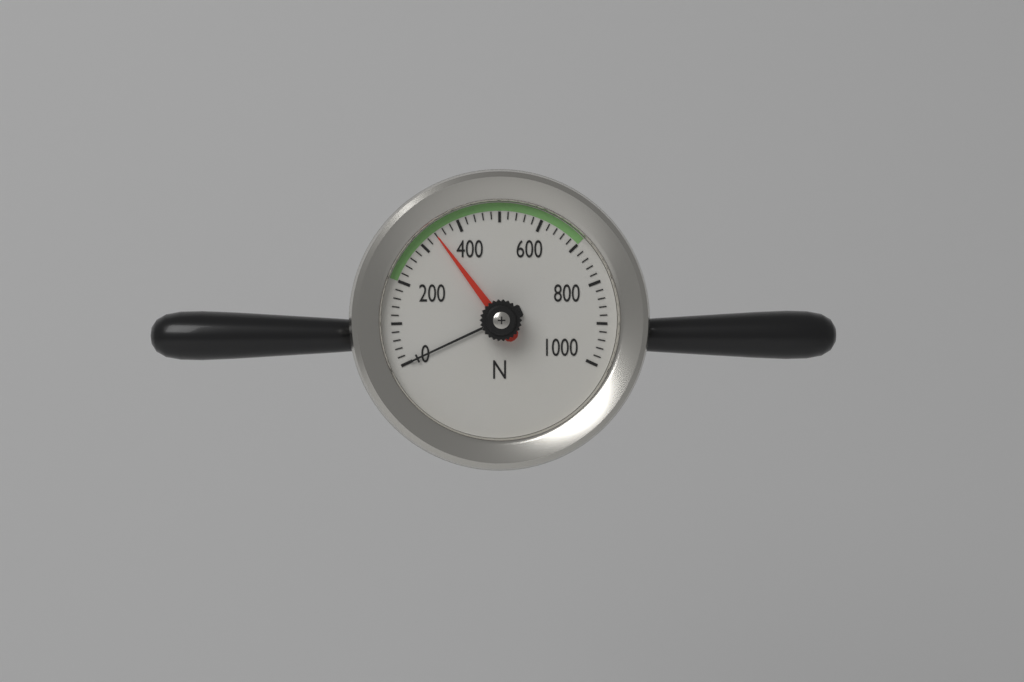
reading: 340 N
